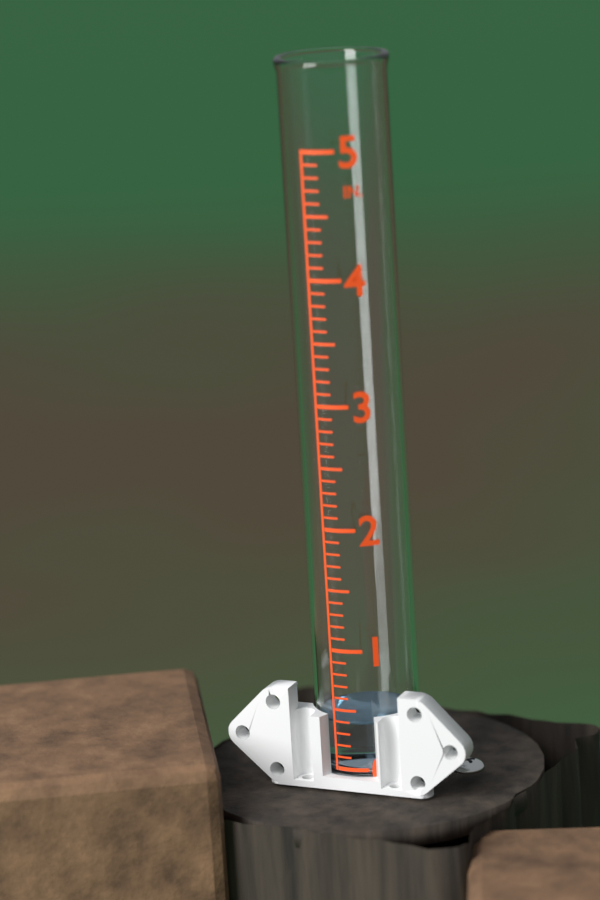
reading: 0.4 in
